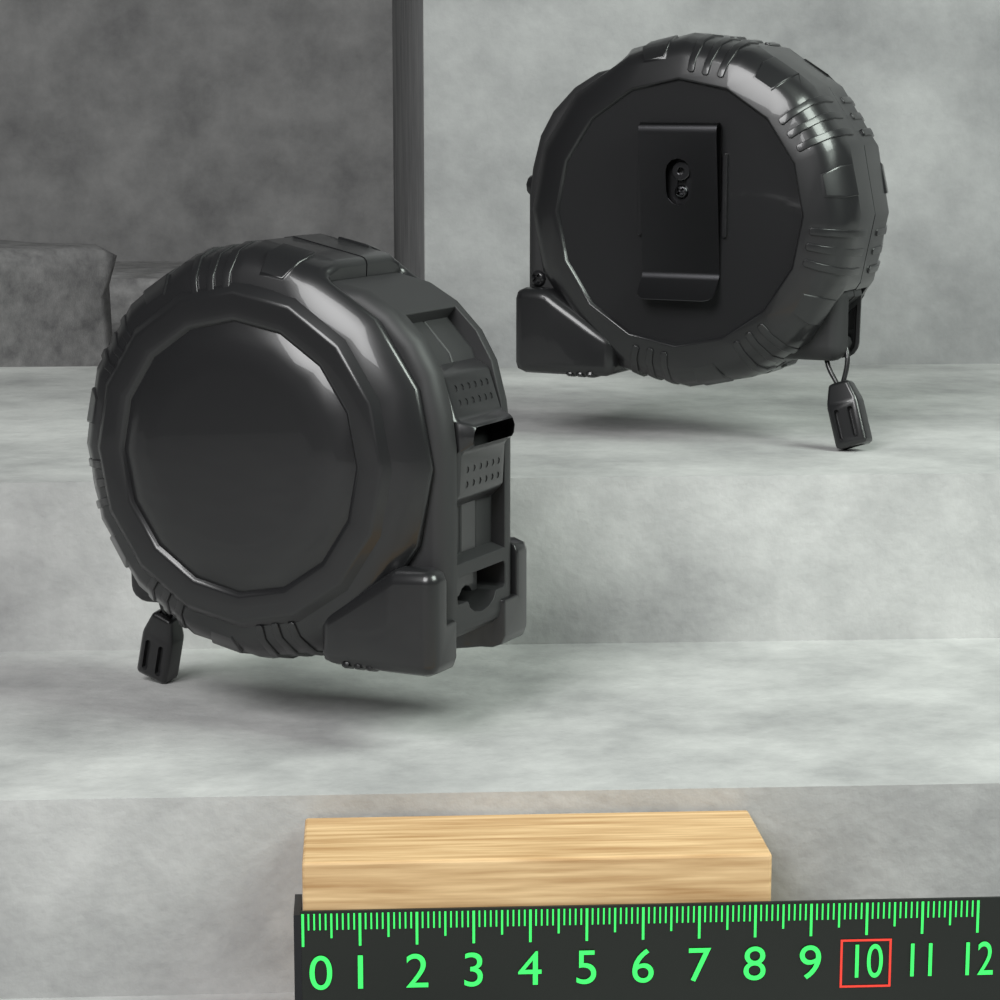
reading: 8.3 (no unit)
